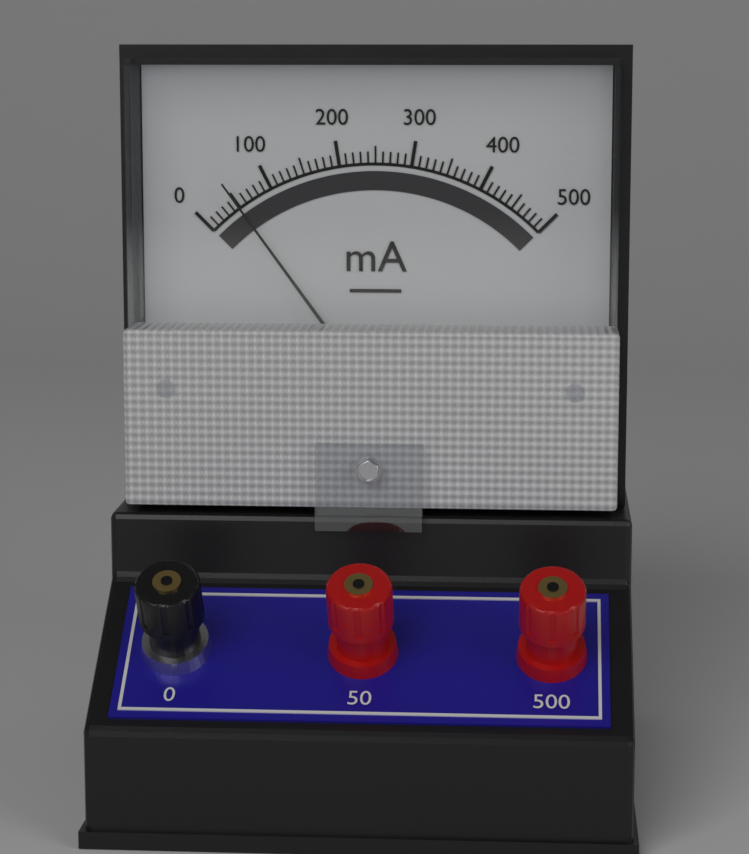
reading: 50 mA
